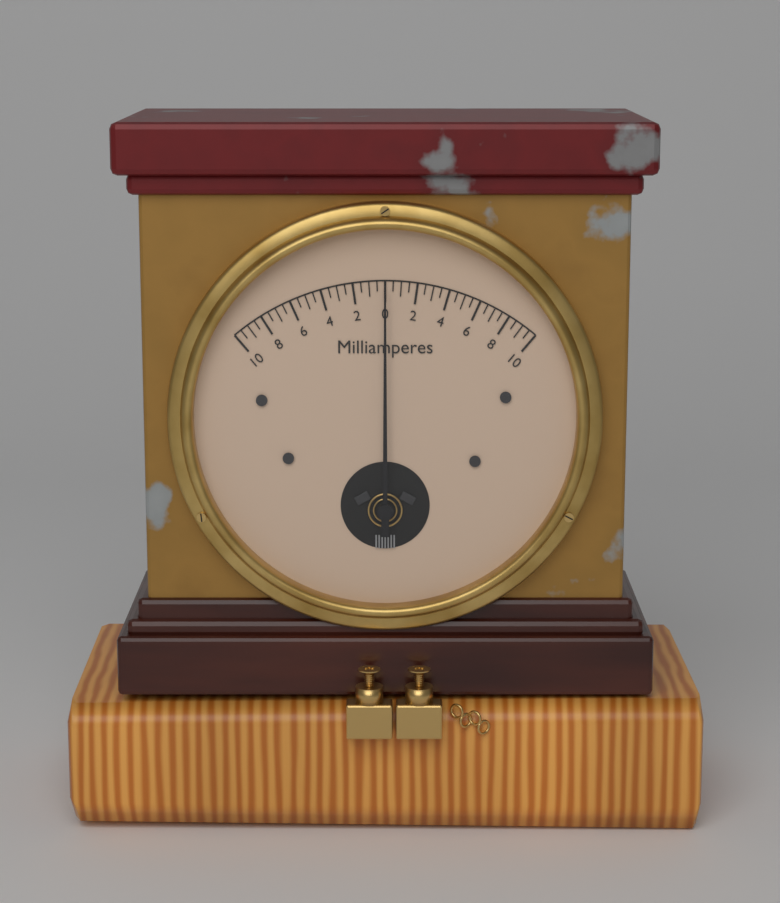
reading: 0.0 mA
